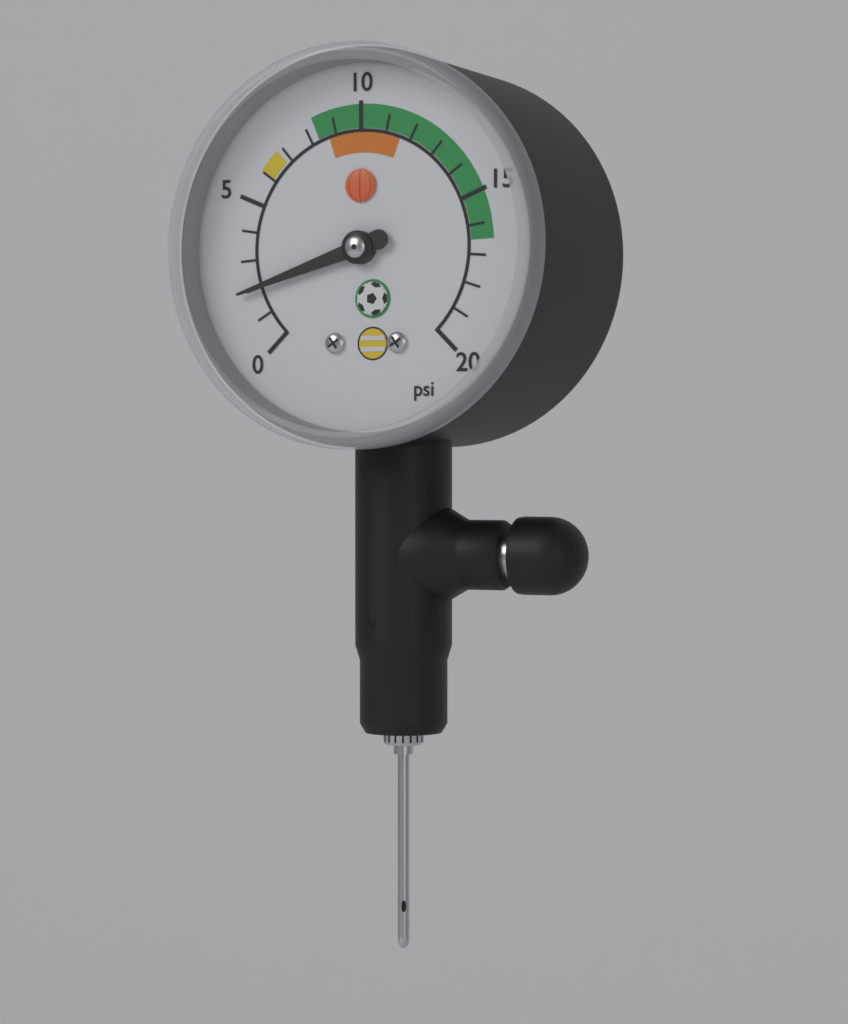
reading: 2 psi
